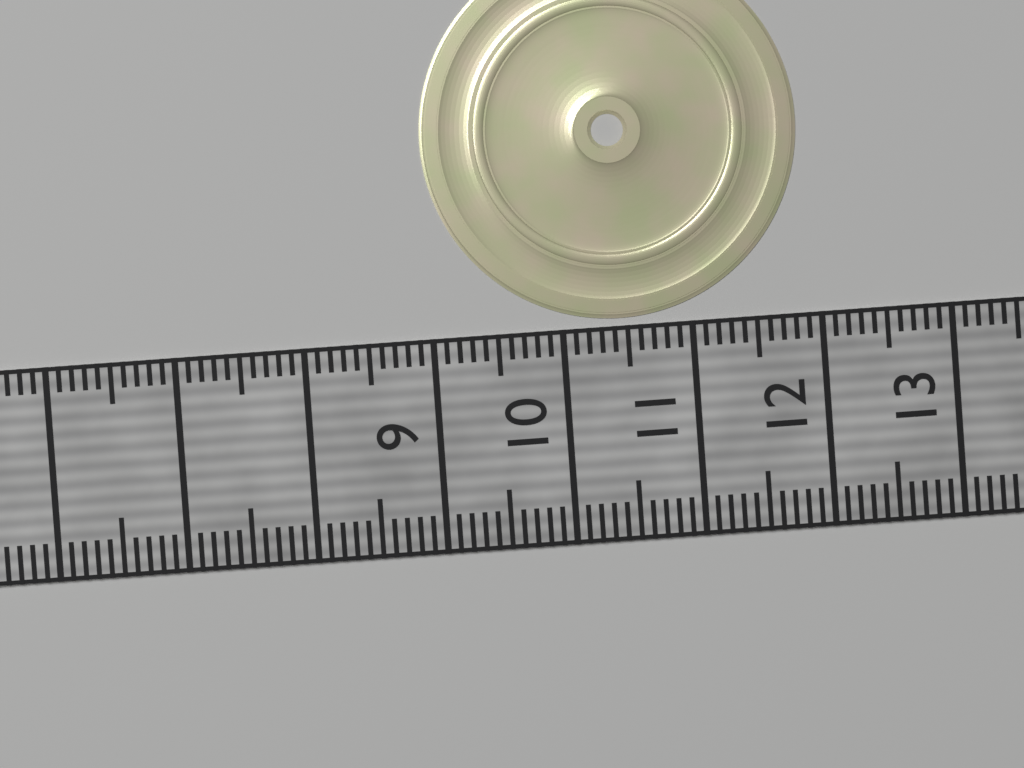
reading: 11.9 (no unit)
